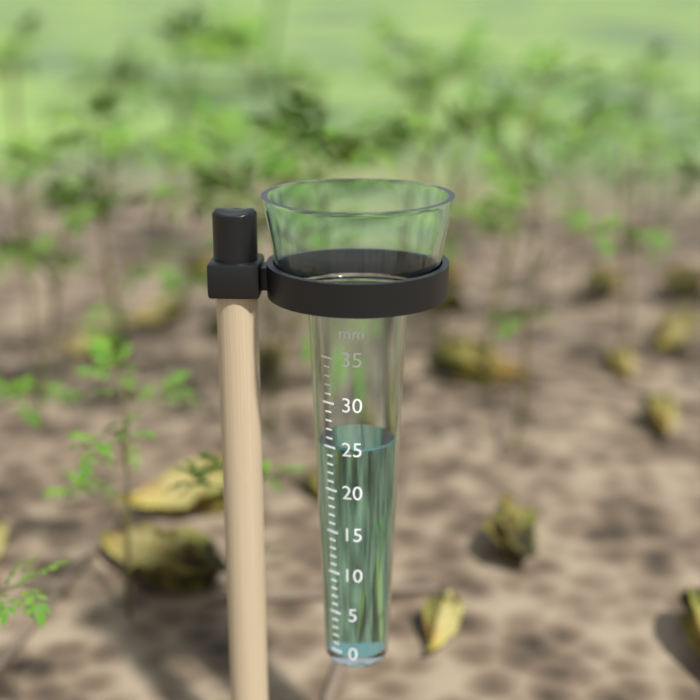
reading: 25 mm
